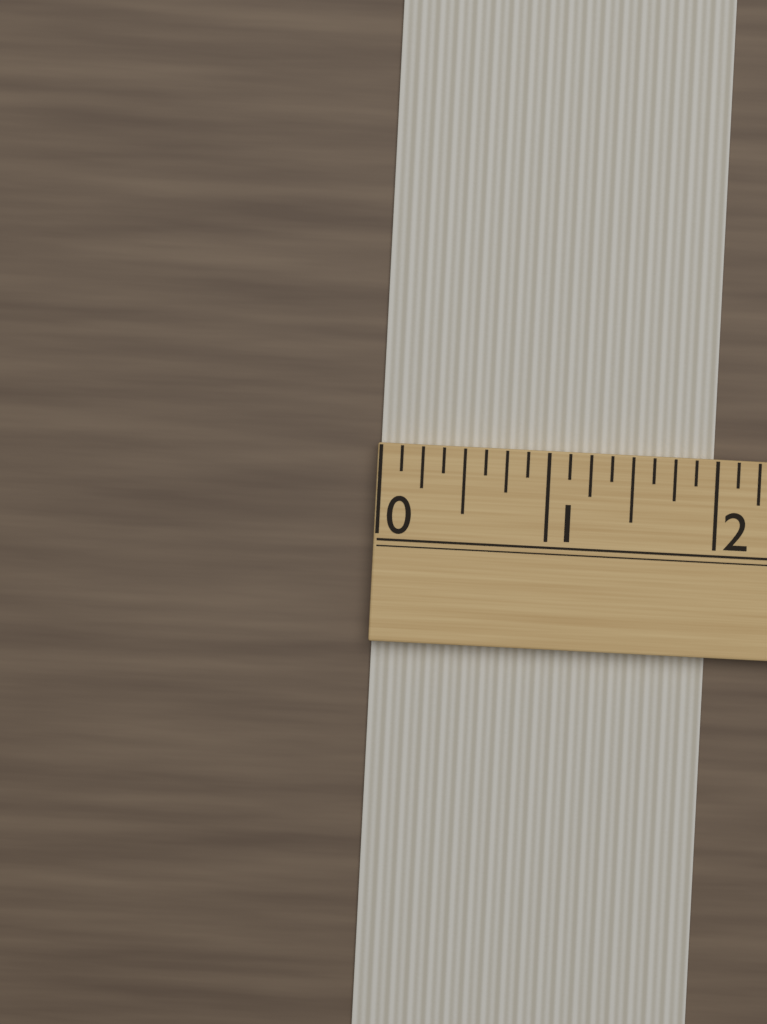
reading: 2.000 (no unit)
